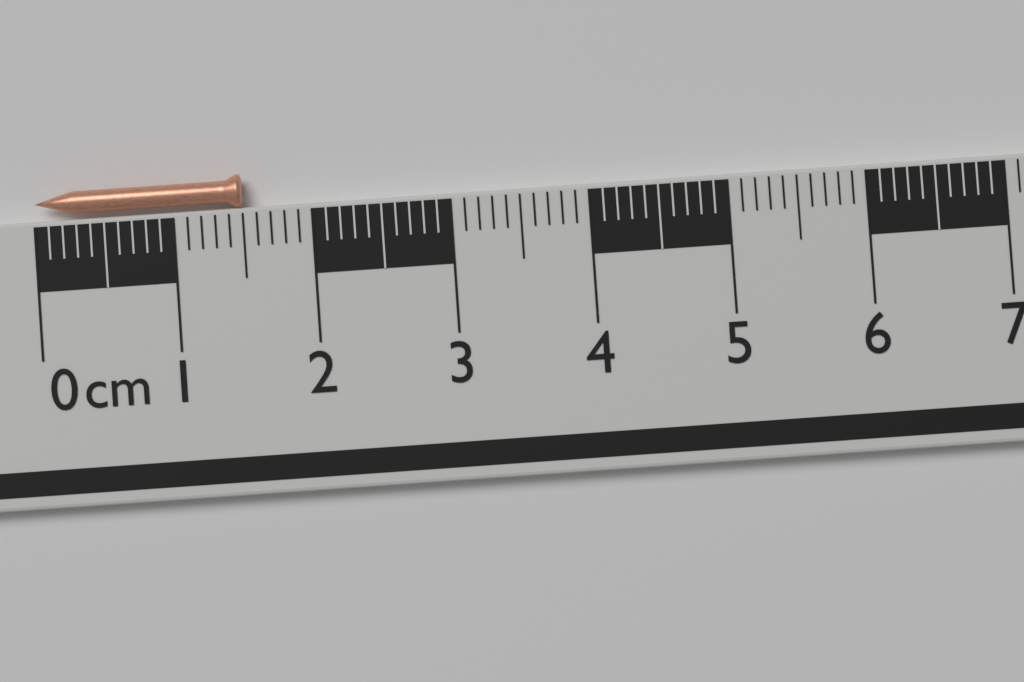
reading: 1.5 cm
